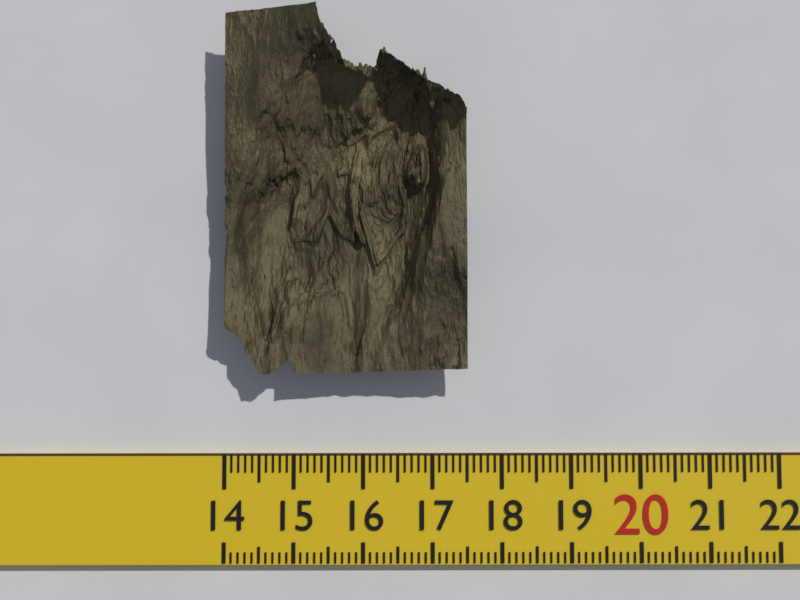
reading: 17.5 (no unit)
